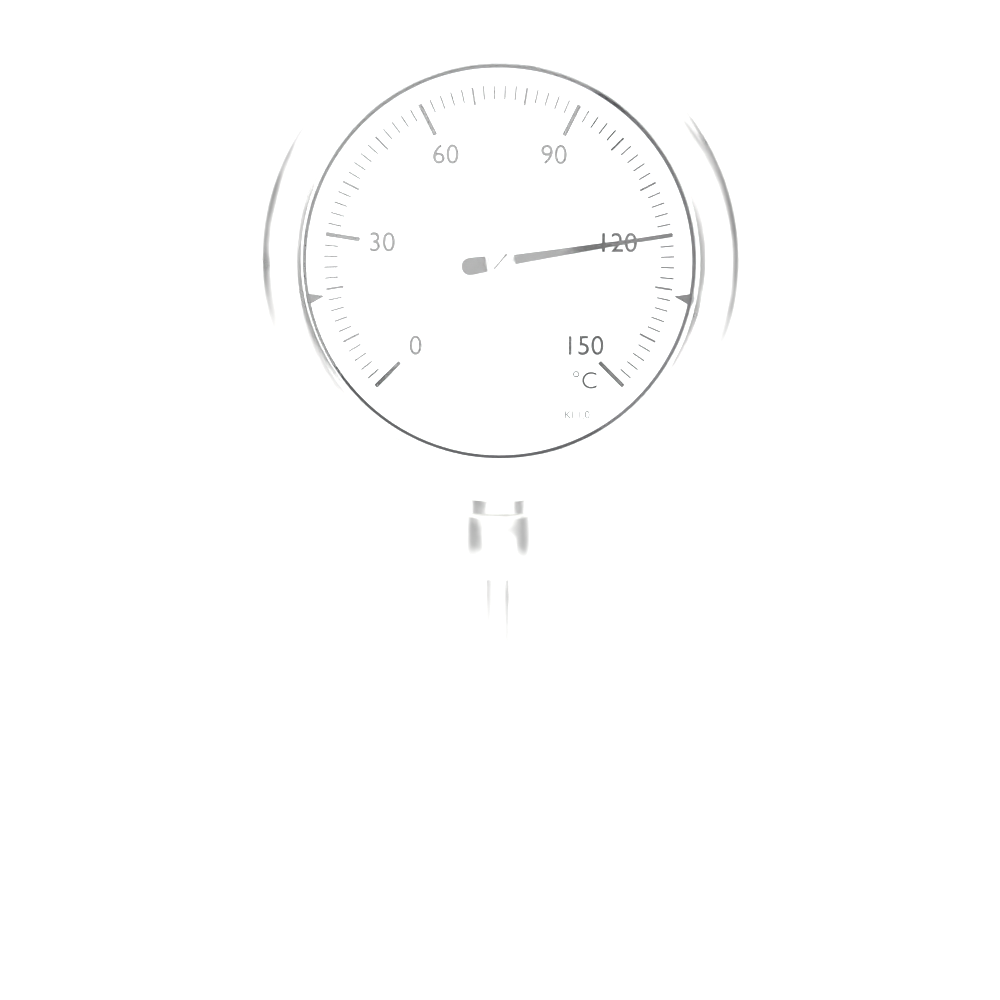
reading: 120 °C
